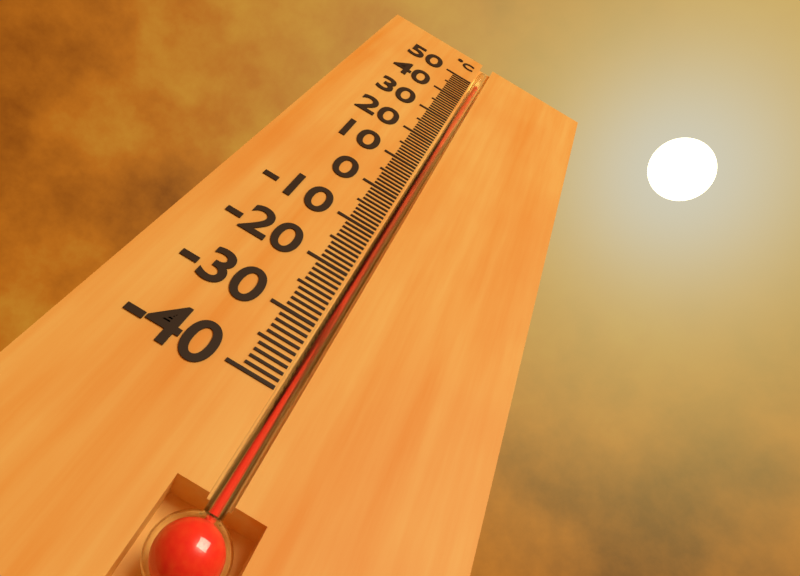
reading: 49 °C
